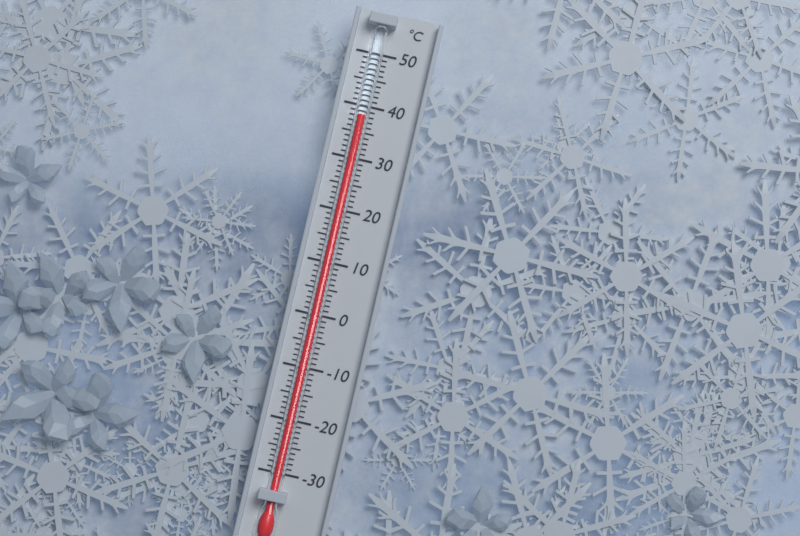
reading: 38 °C
